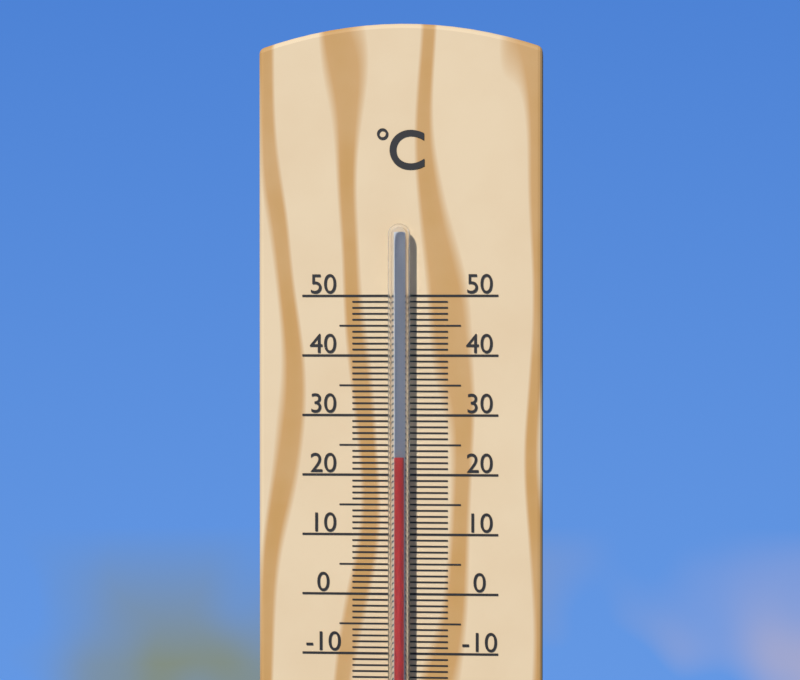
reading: 23 °C
